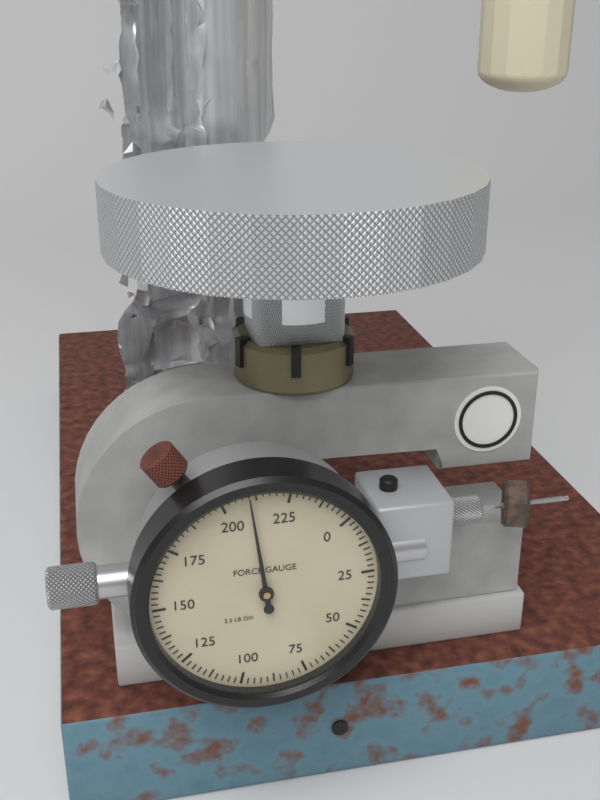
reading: 210.0 lb
